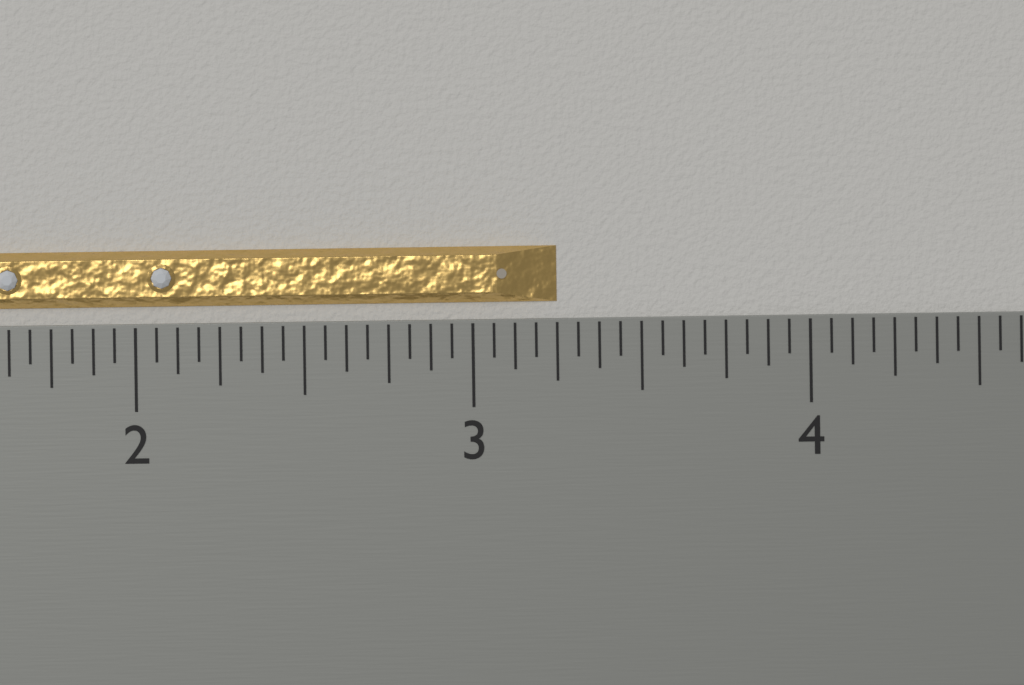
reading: 3.2500 inch
